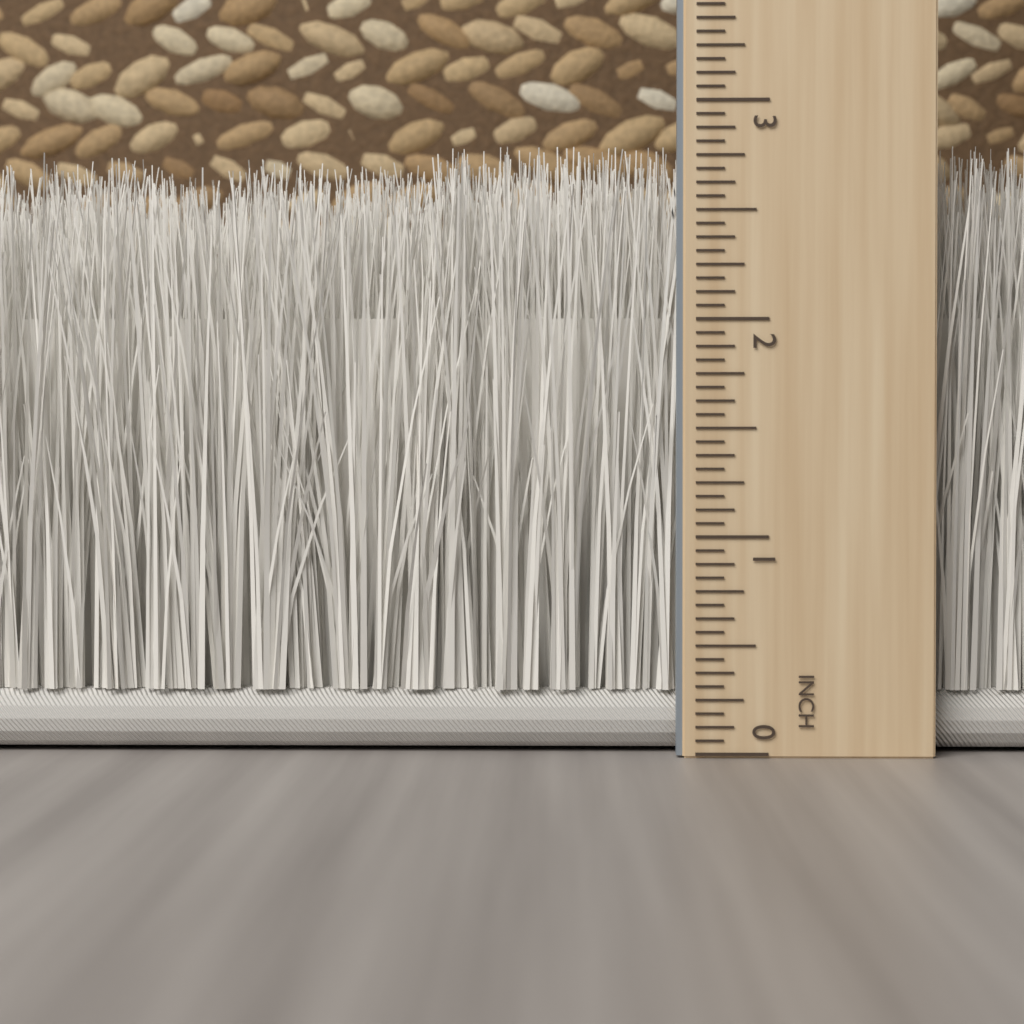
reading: 2.8125 inch
